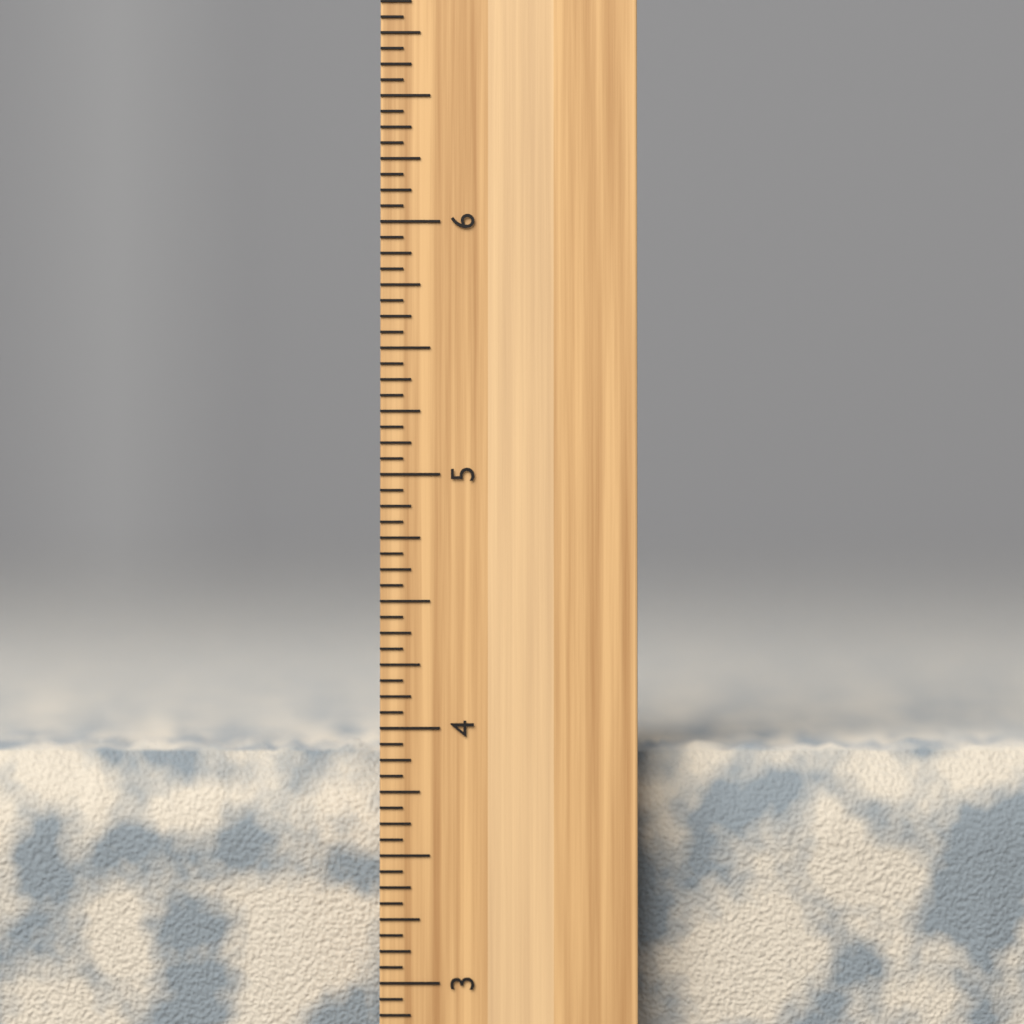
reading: 3.9375 inch
